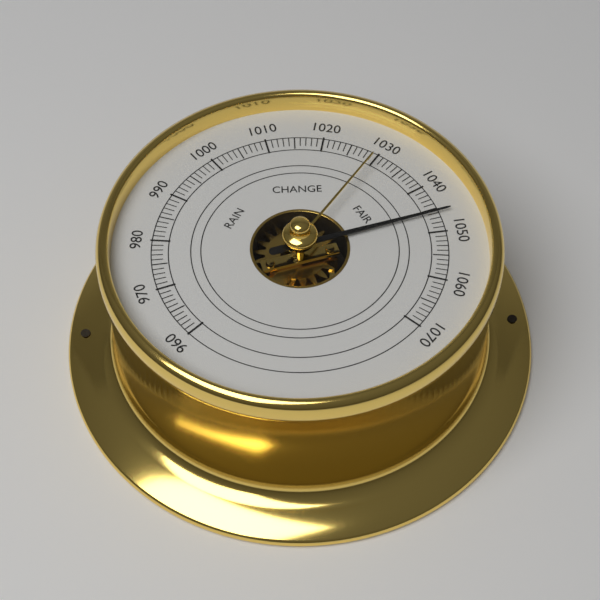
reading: 1046 (no unit)
